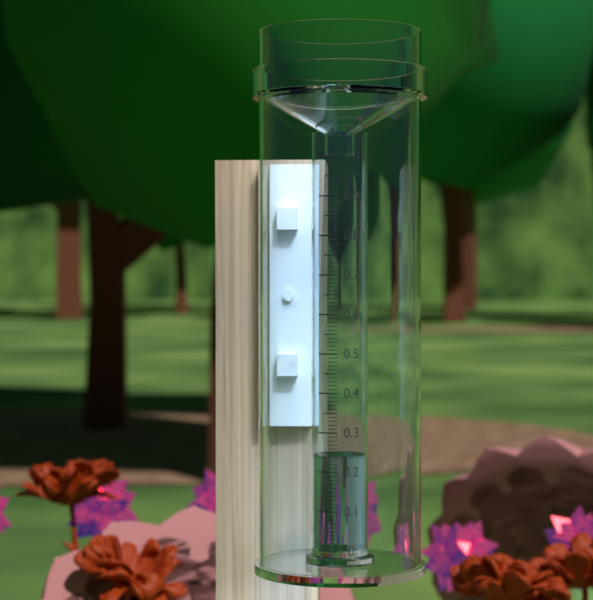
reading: 0.24 (no unit)
